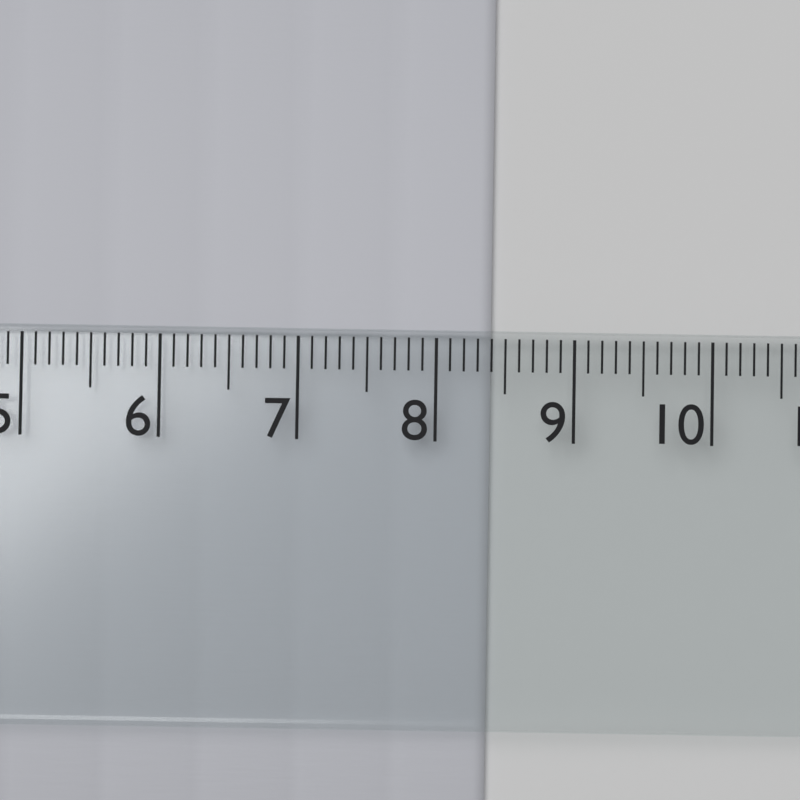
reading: 8.4 cm
